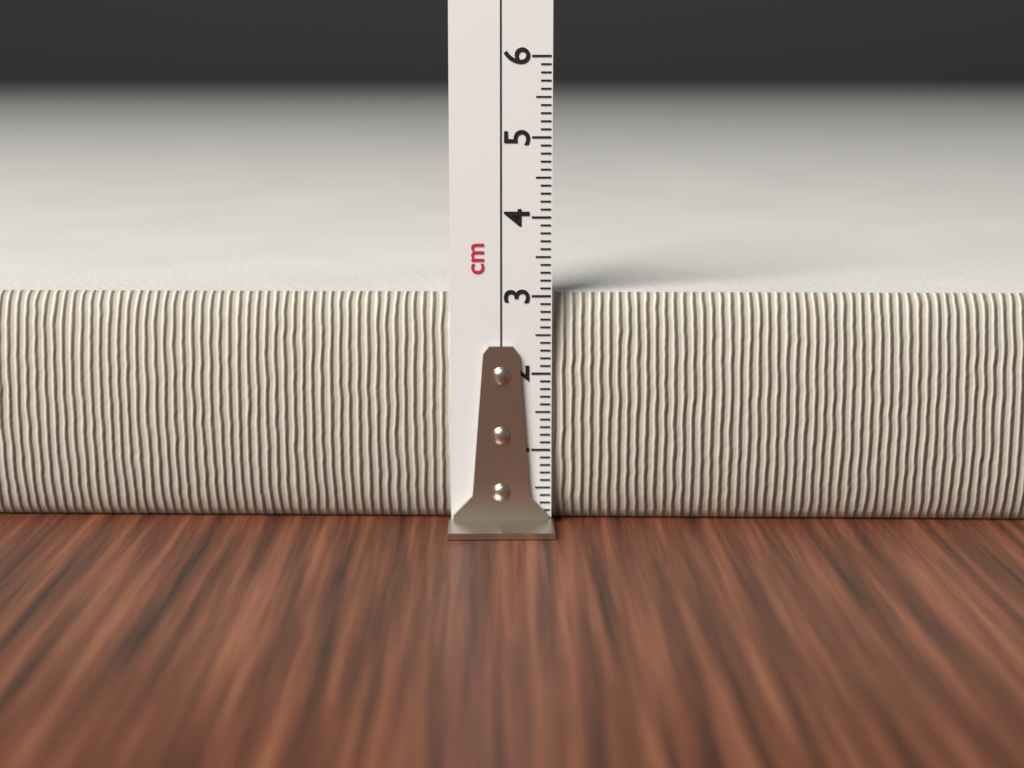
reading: 3.0 cm
